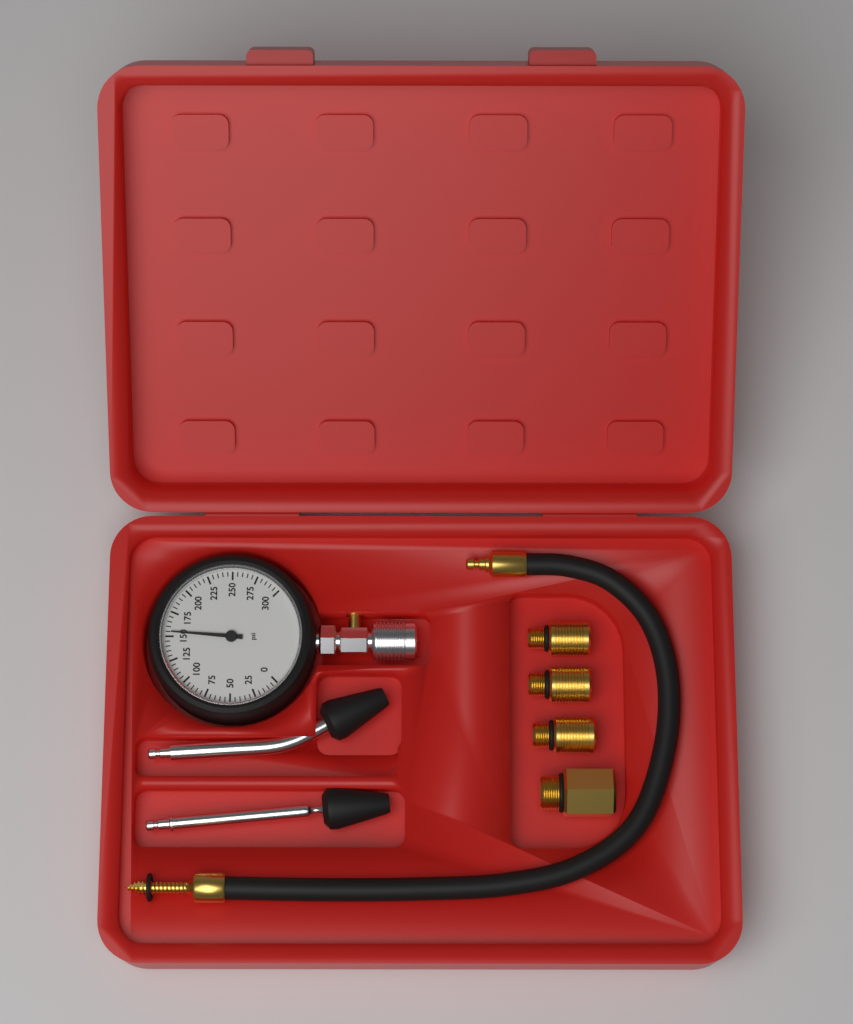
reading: 155 psi
